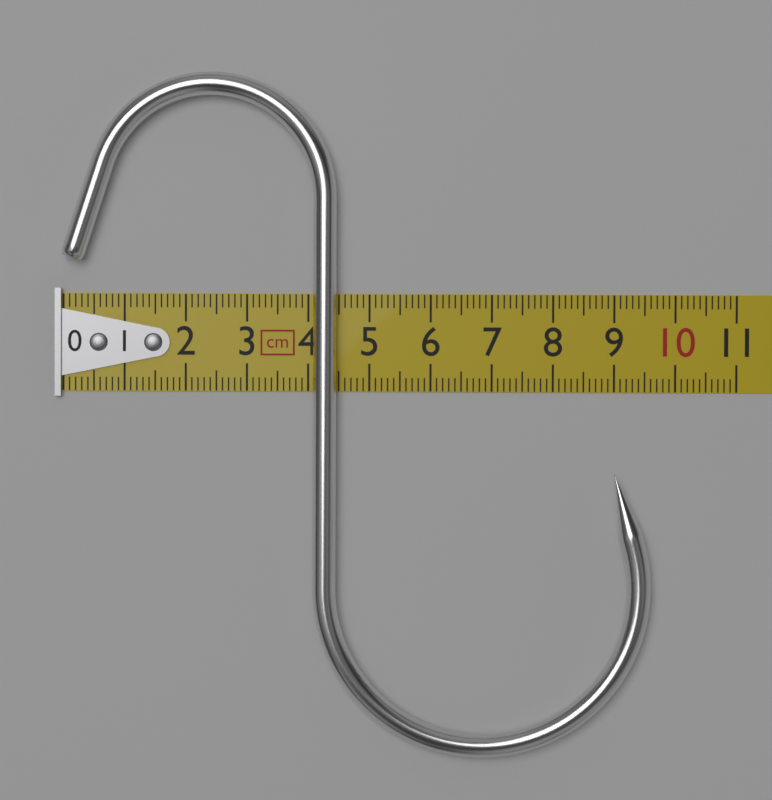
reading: 9.6 cm
